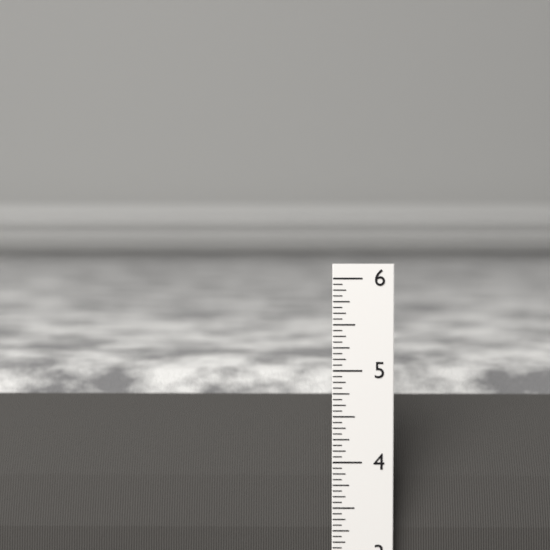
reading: 4.8750 in
